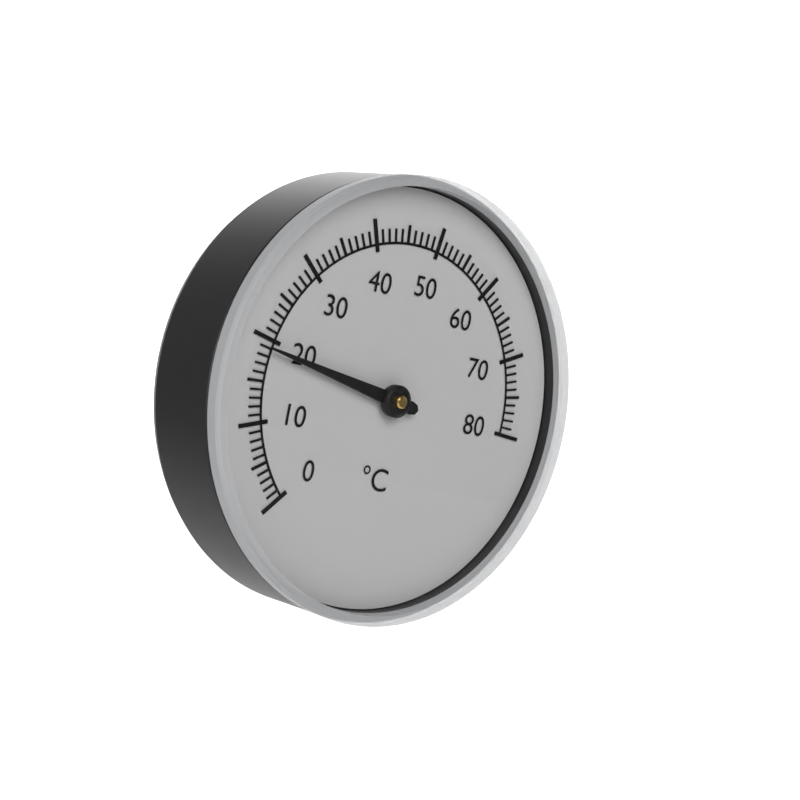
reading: 19 °C
